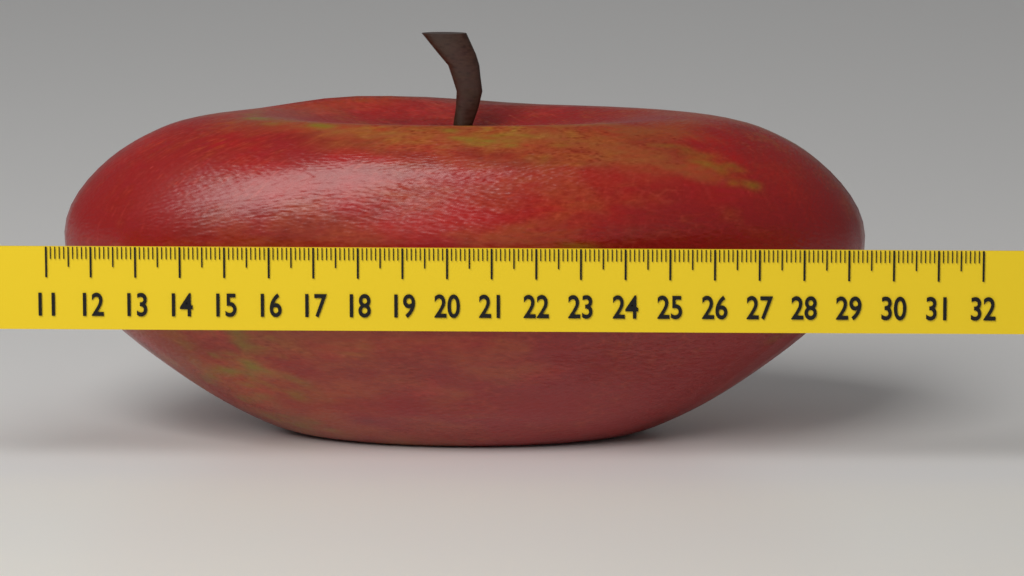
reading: 29.5 (no unit)
